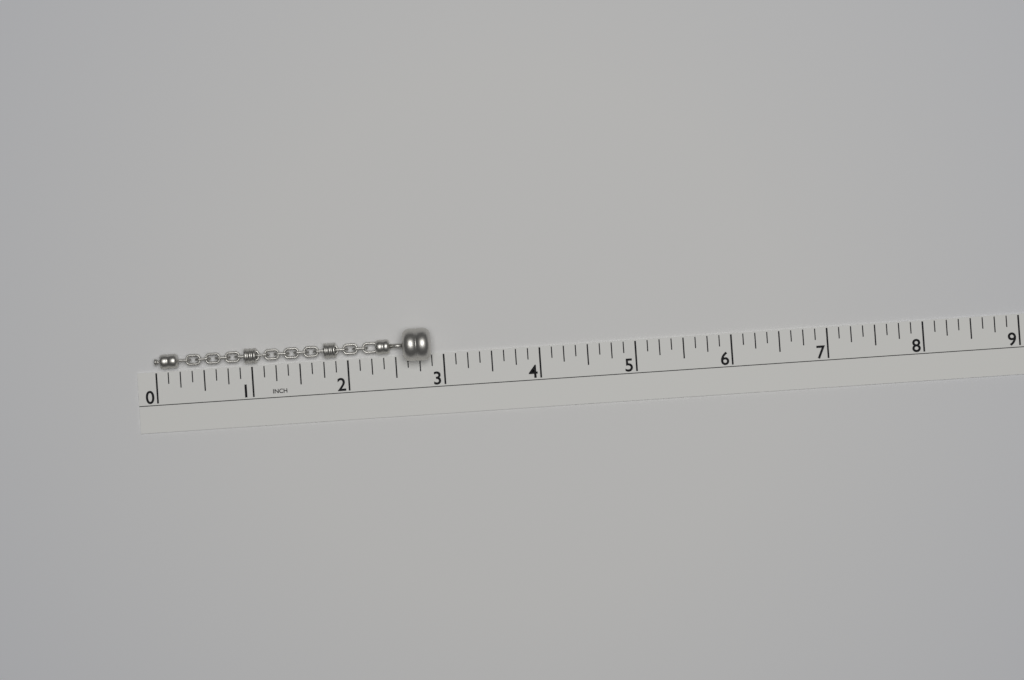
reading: 2.875 in
